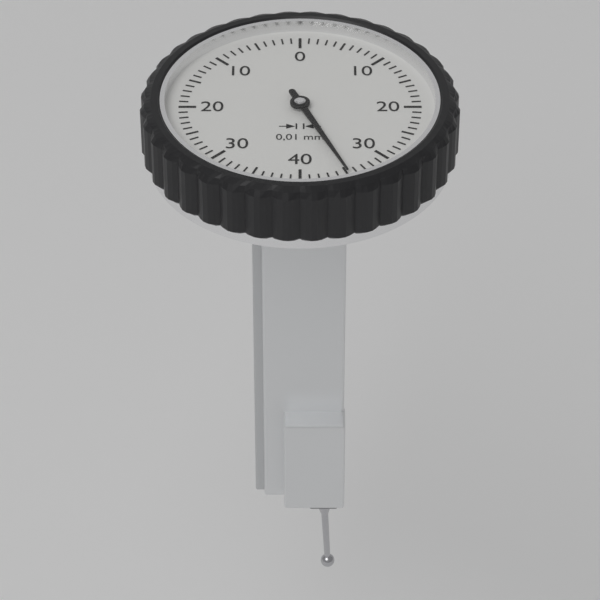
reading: 0.35 mm
